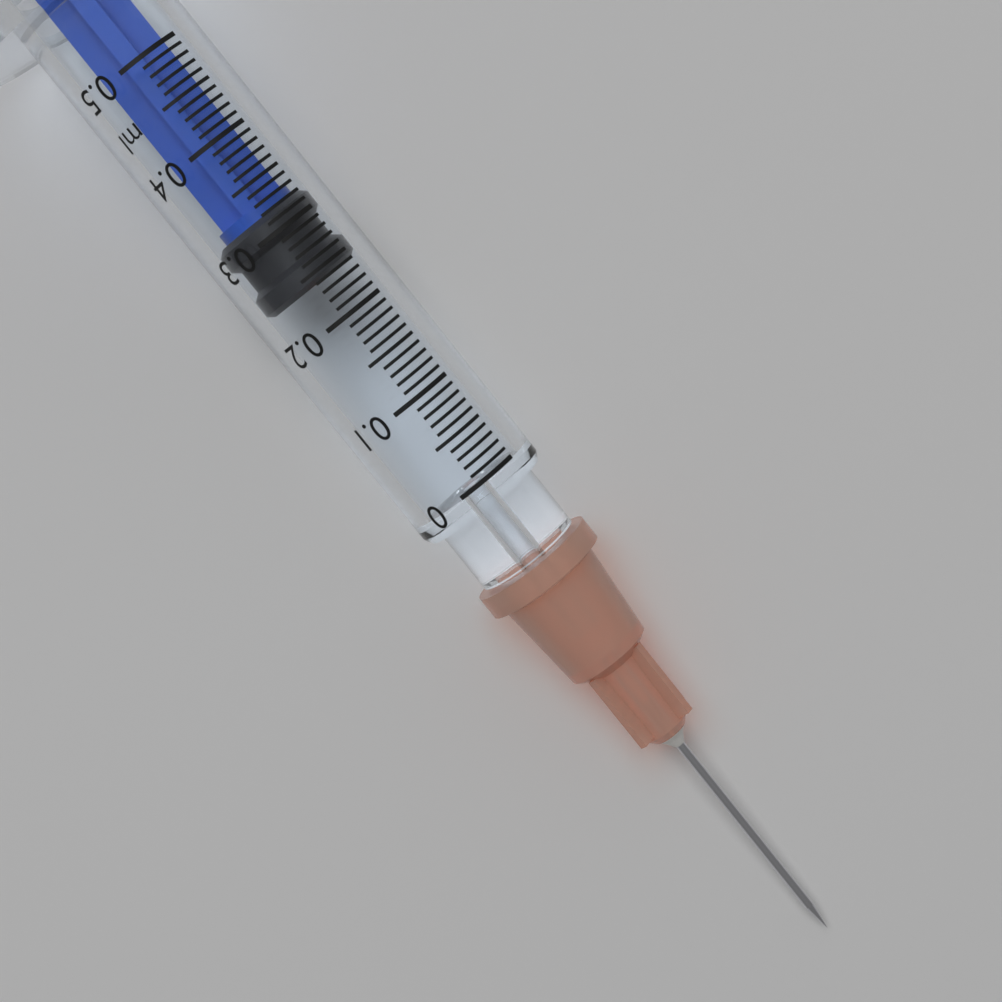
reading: 0.24 ml
